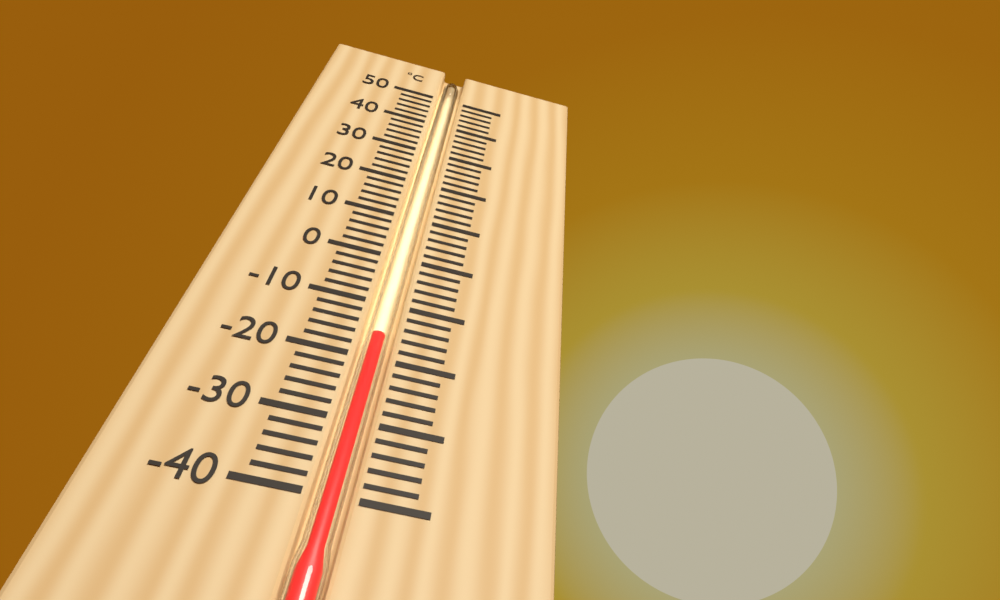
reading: -16 °C
